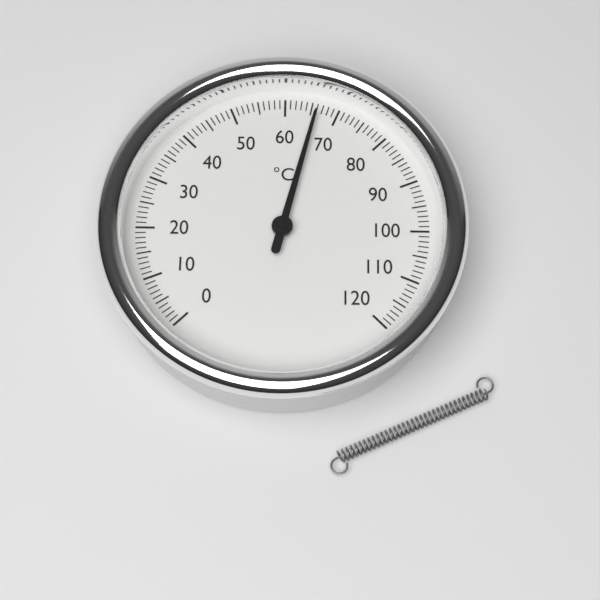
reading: 66 °C
